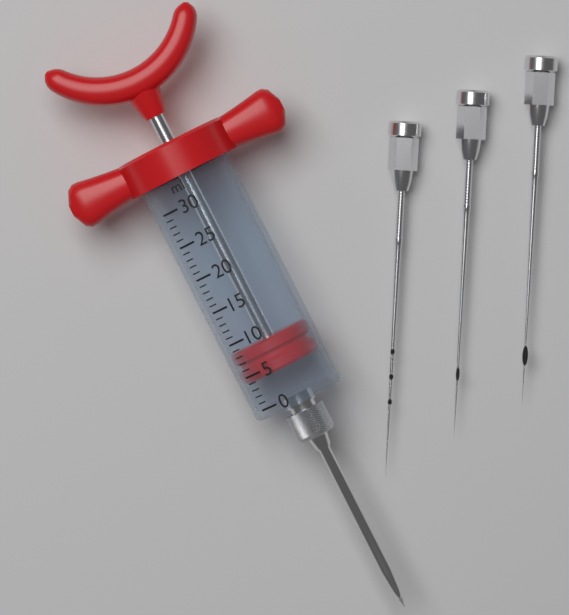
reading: 4 ml
